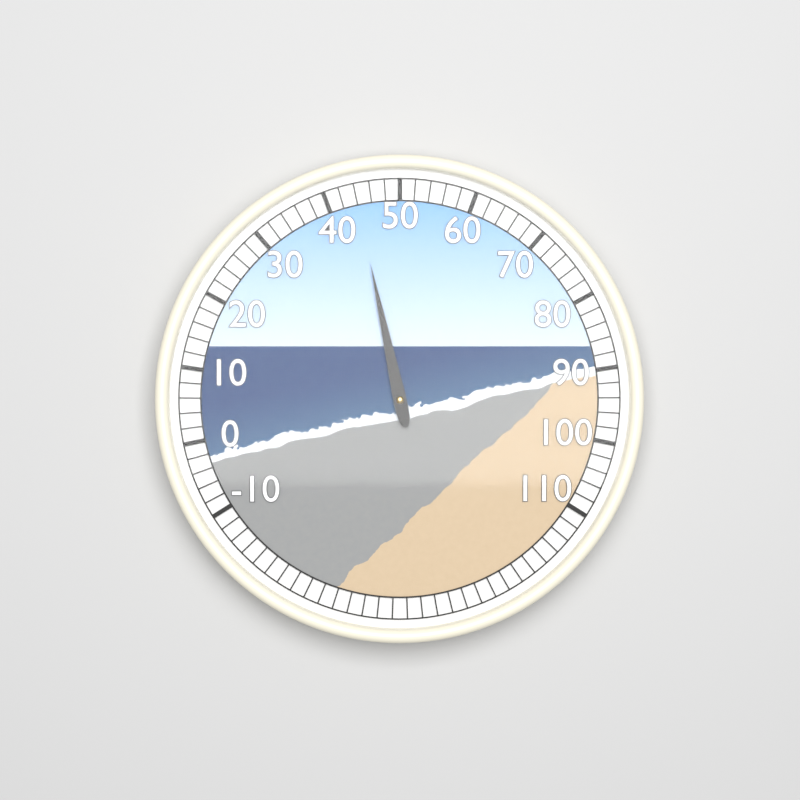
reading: 44 (no unit)
